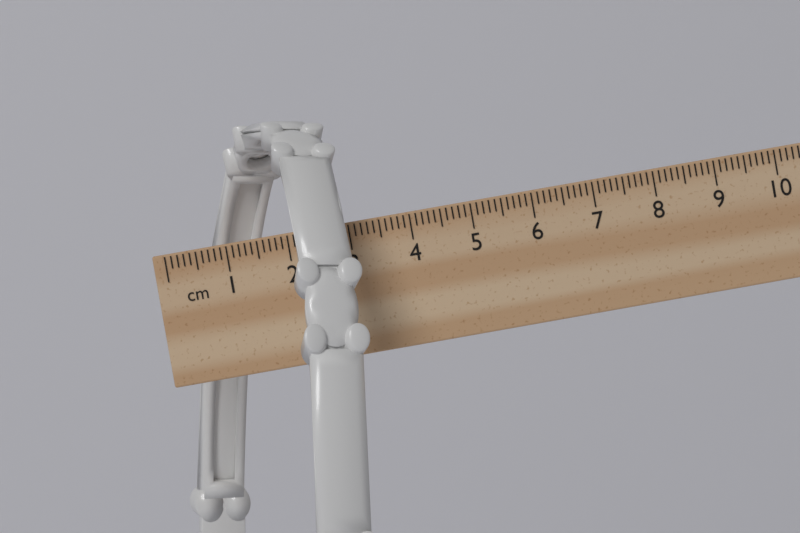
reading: 3.1 cm
